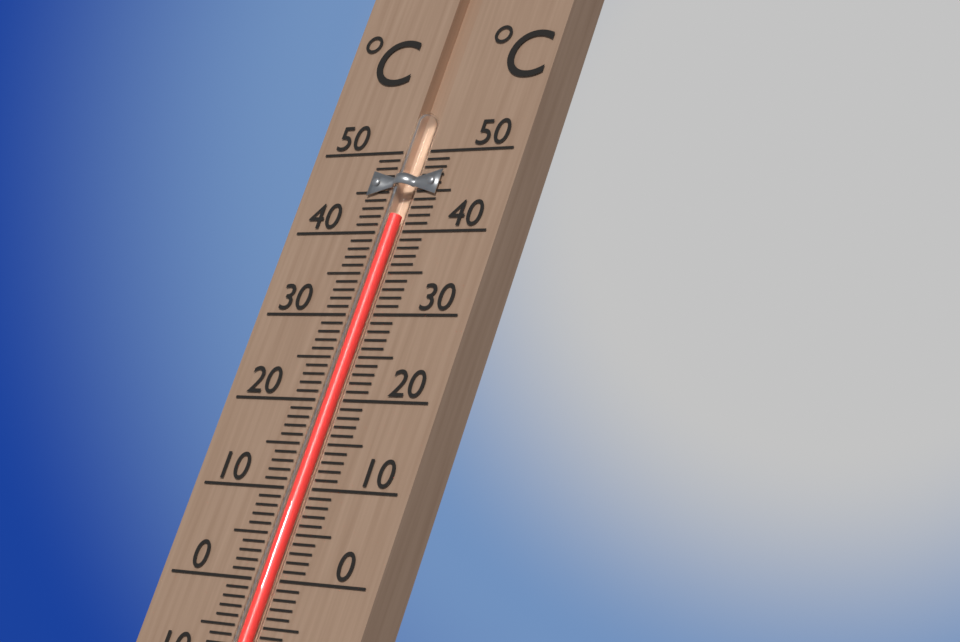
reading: 42 °C
